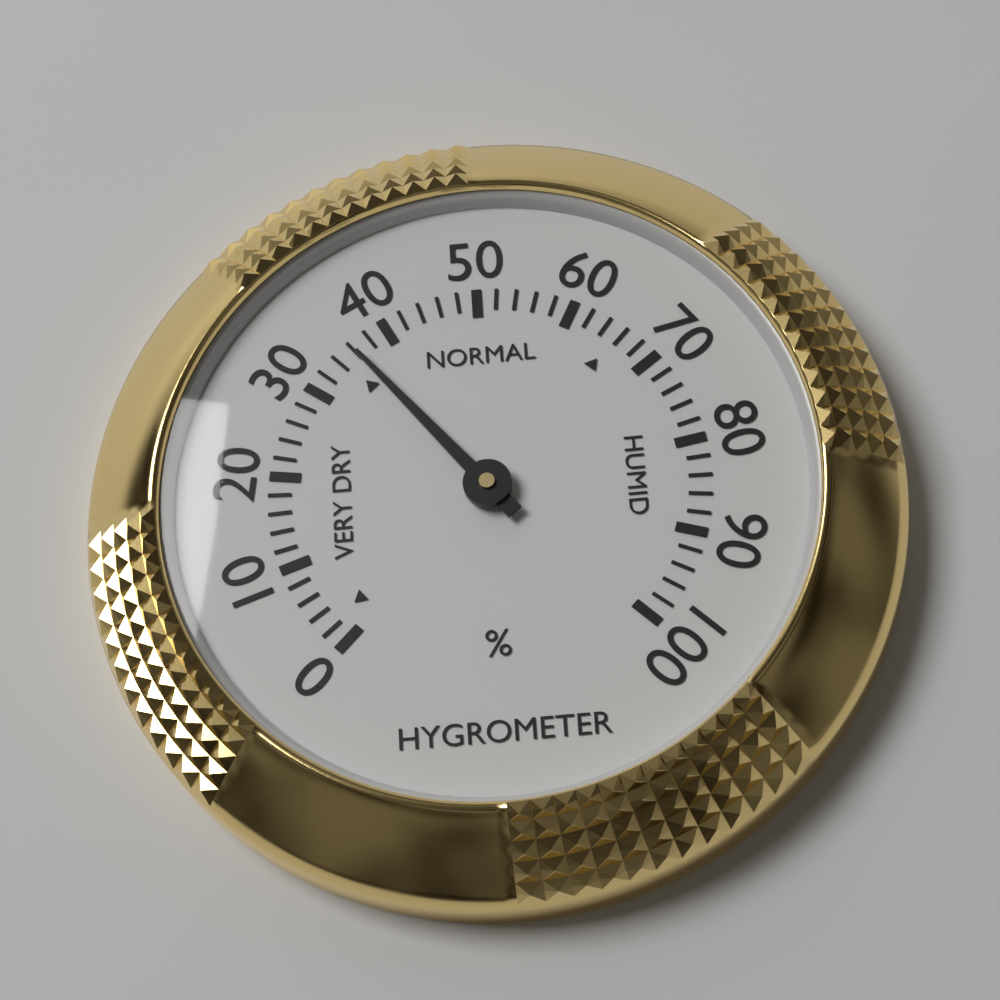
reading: 36 %
